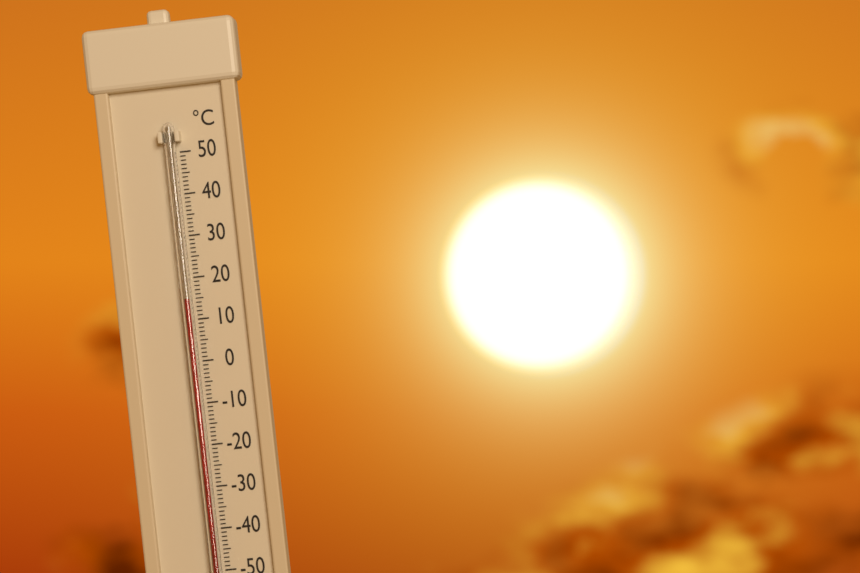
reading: 15 °C
